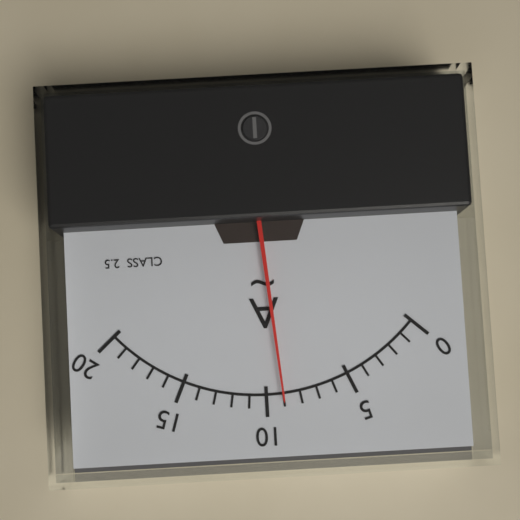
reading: 9 A
